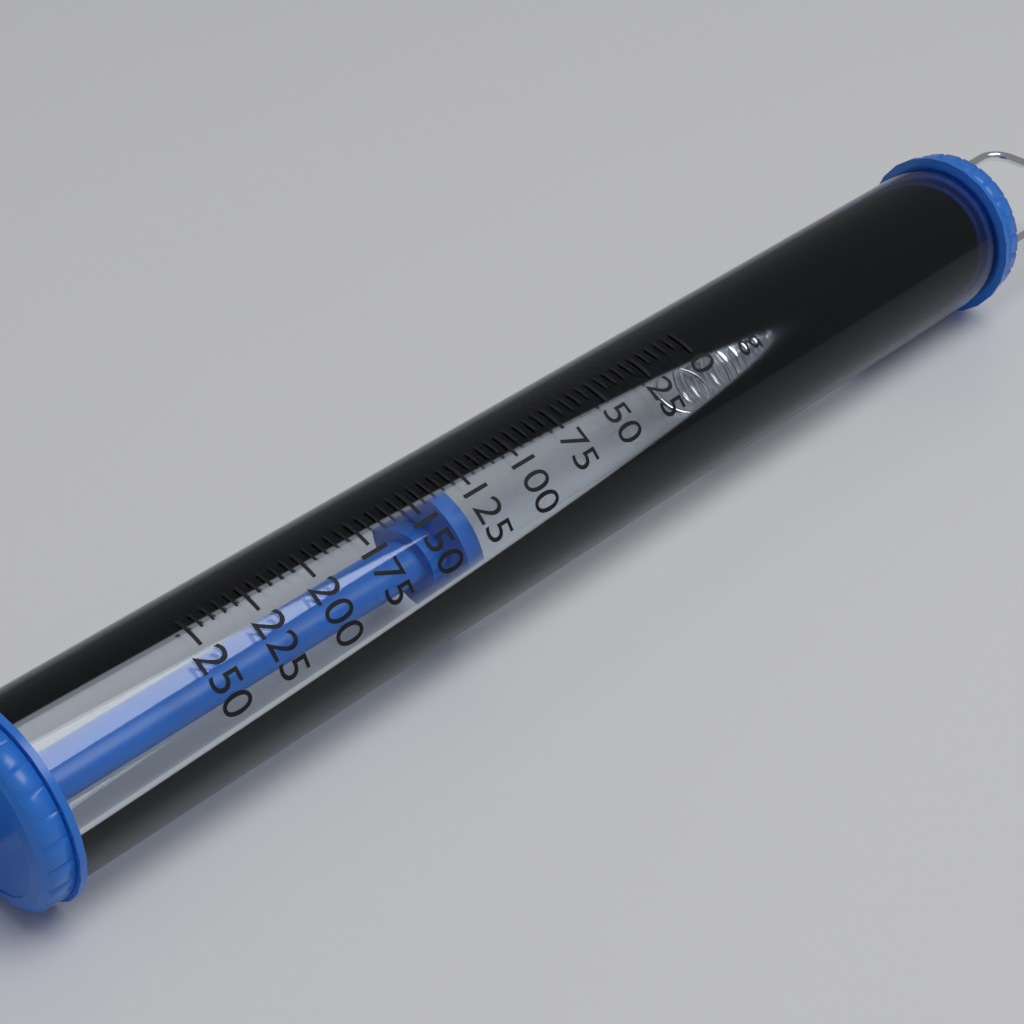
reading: 130 g
